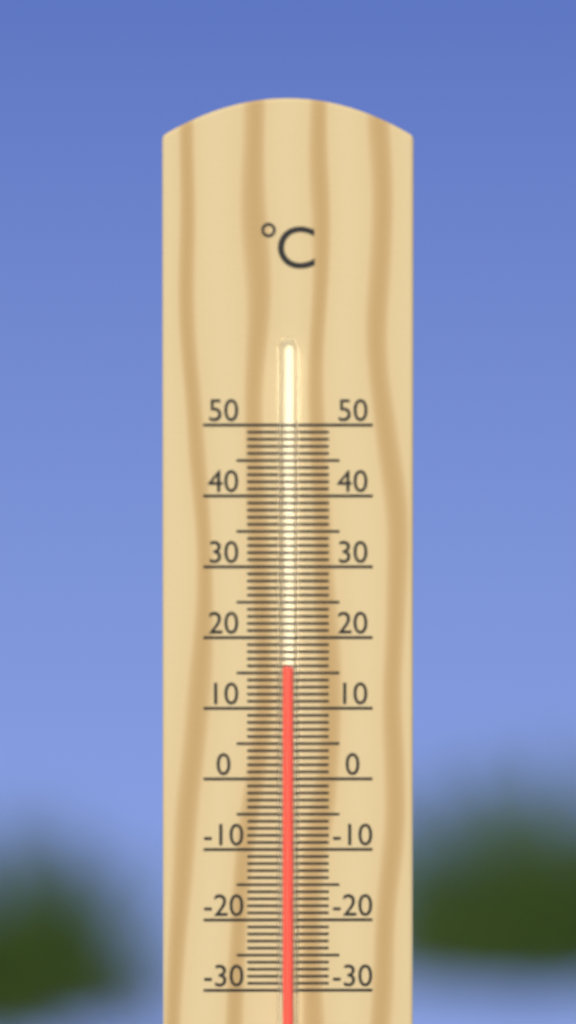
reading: 16 °C
